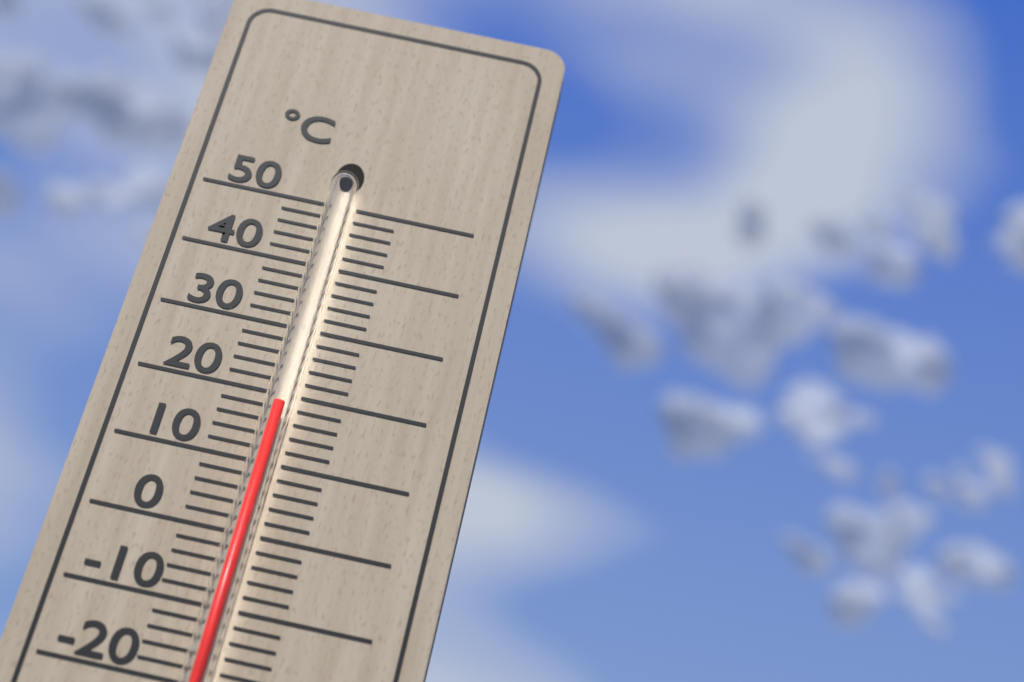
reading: 18 °C
